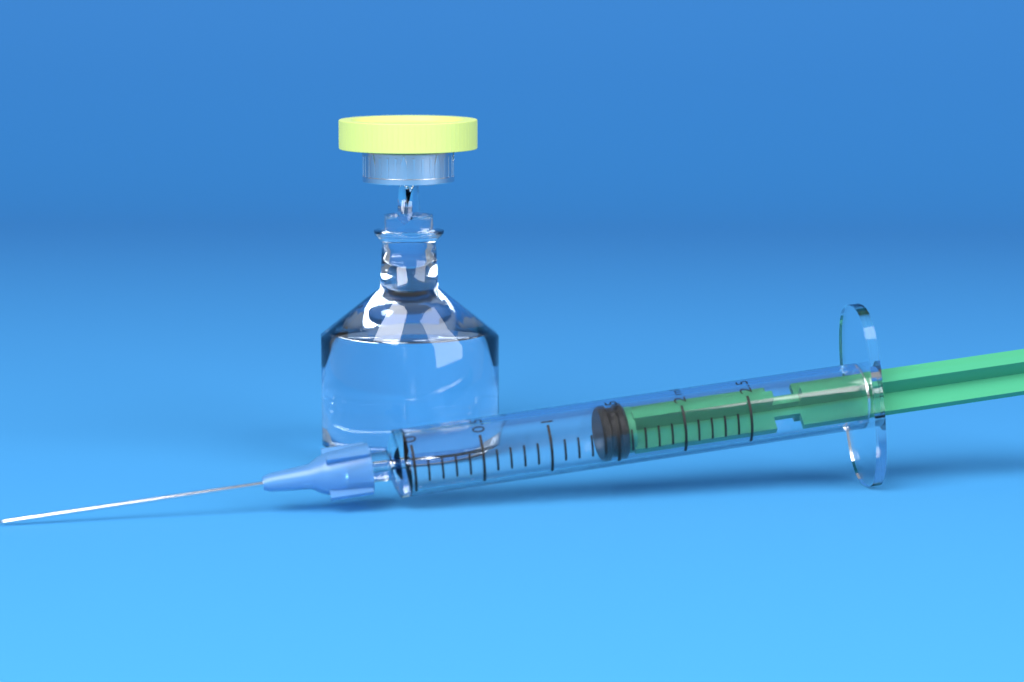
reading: 1.4 ml
